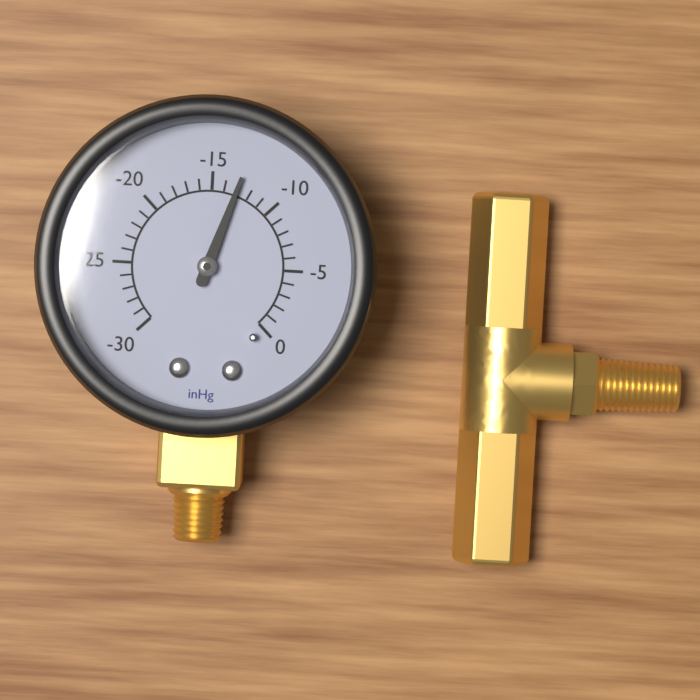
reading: -13 inHg
